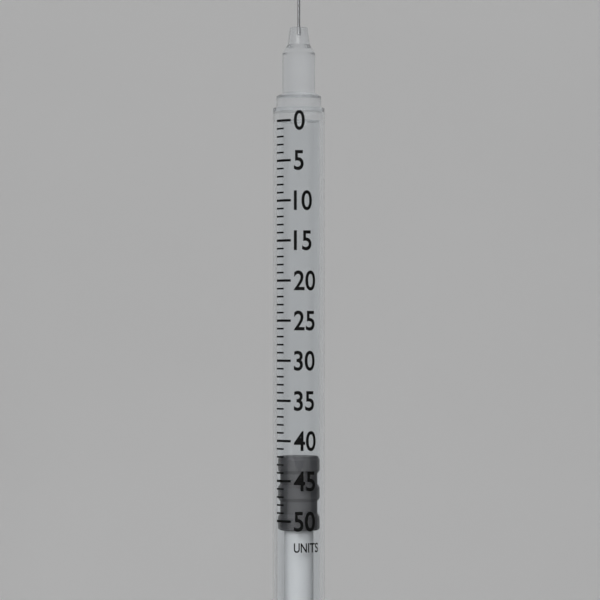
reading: 42 units
